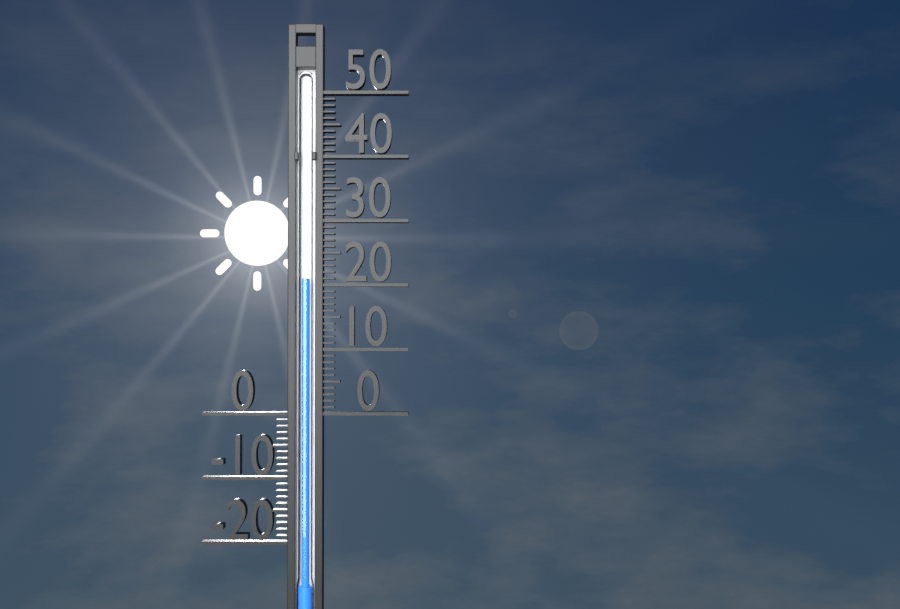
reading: 21 (no unit)
